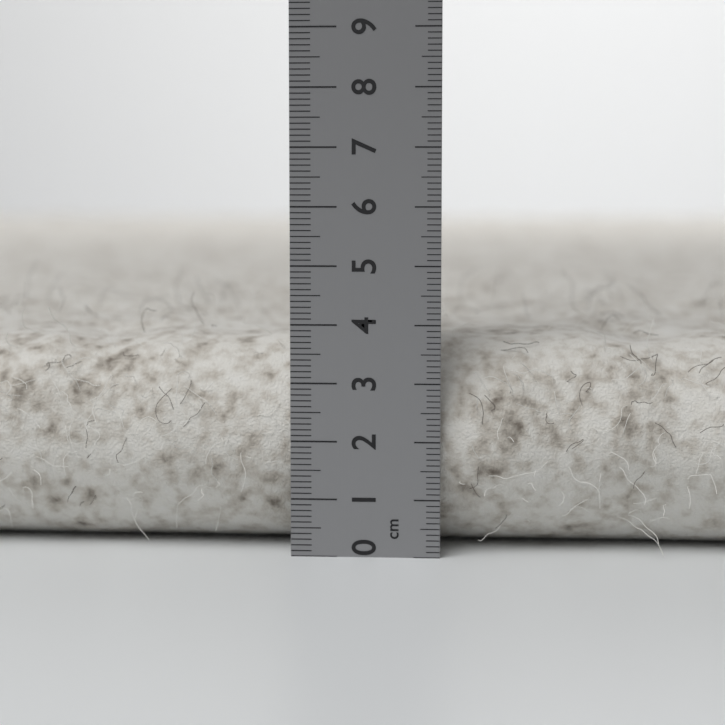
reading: 3.8 cm
